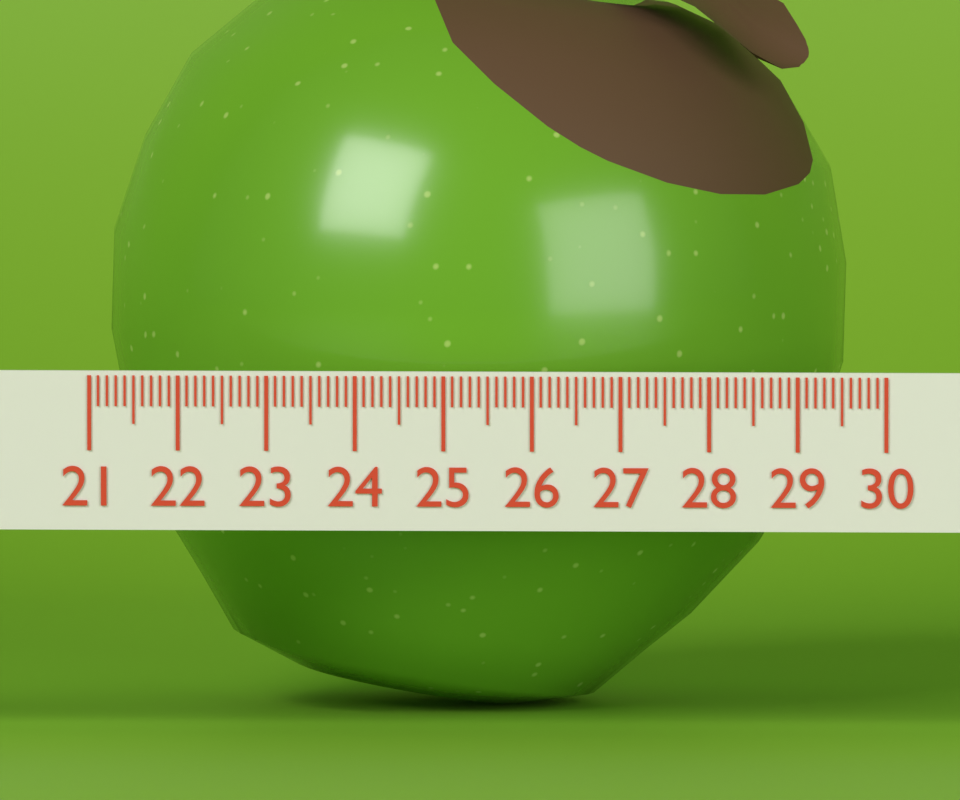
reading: 29.4 (no unit)
